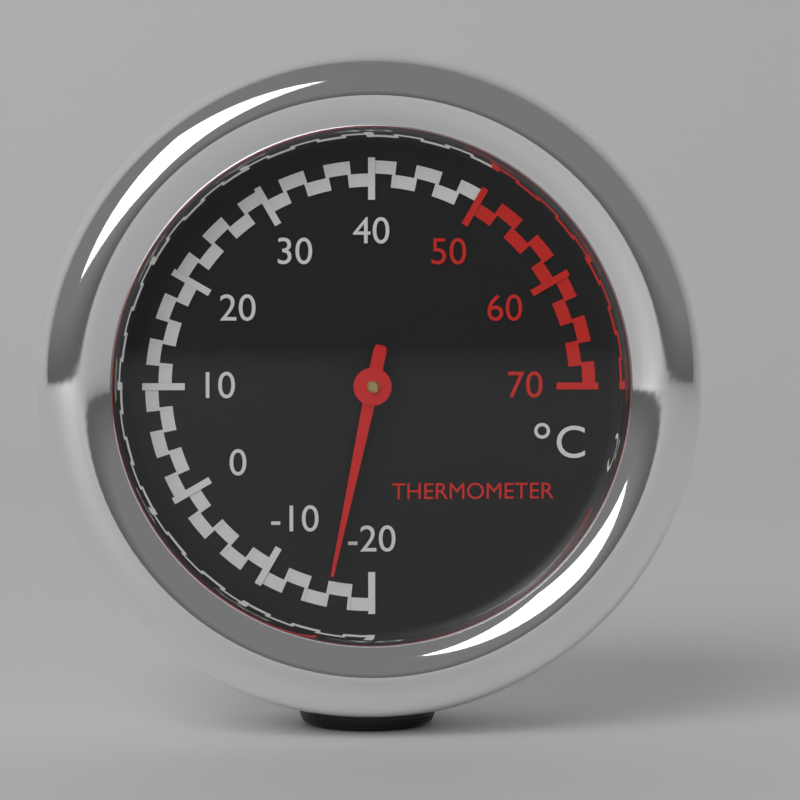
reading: -16 °C
